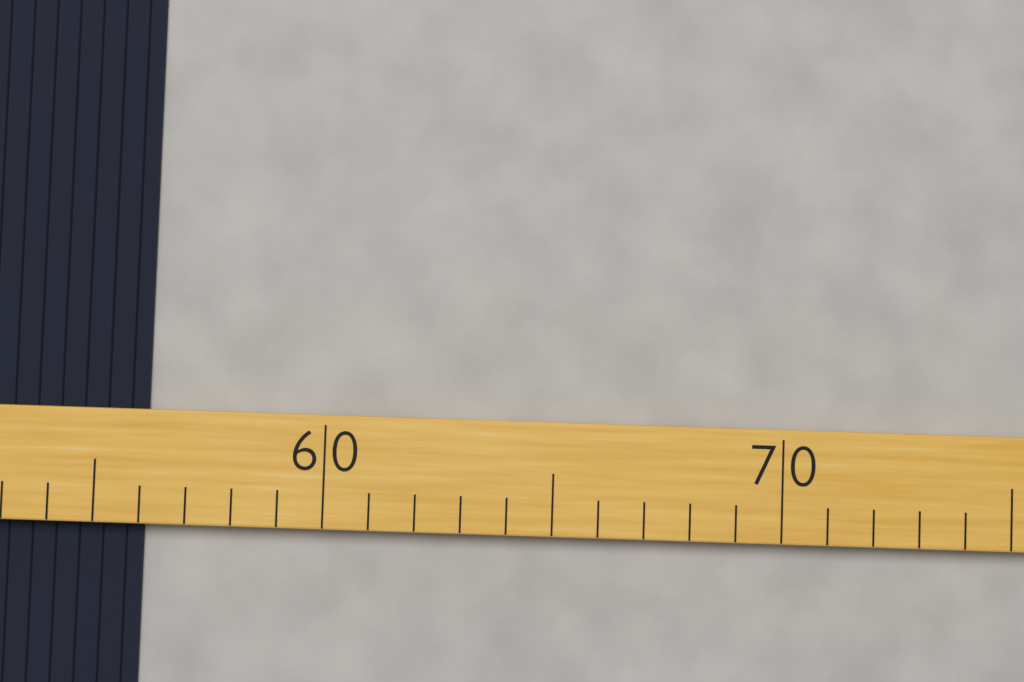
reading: 56 (no unit)
